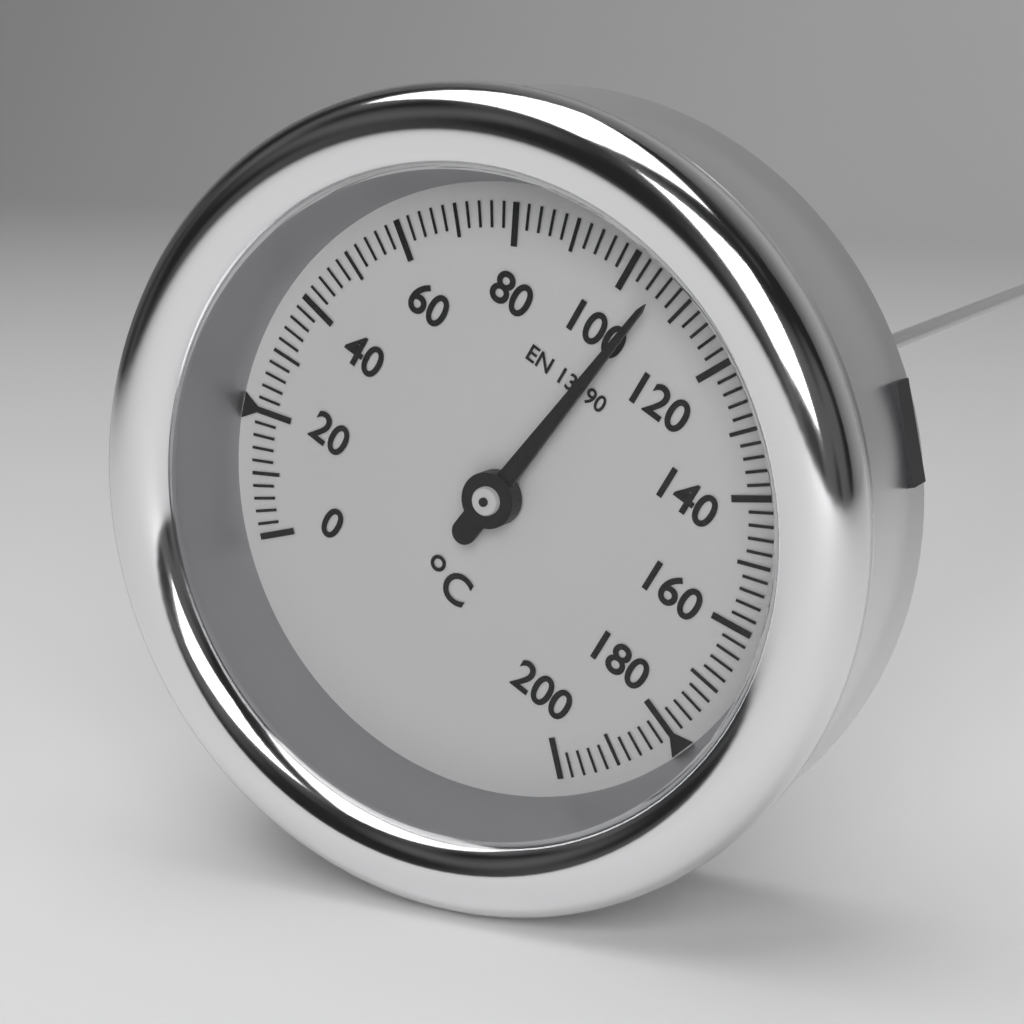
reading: 106 °C
